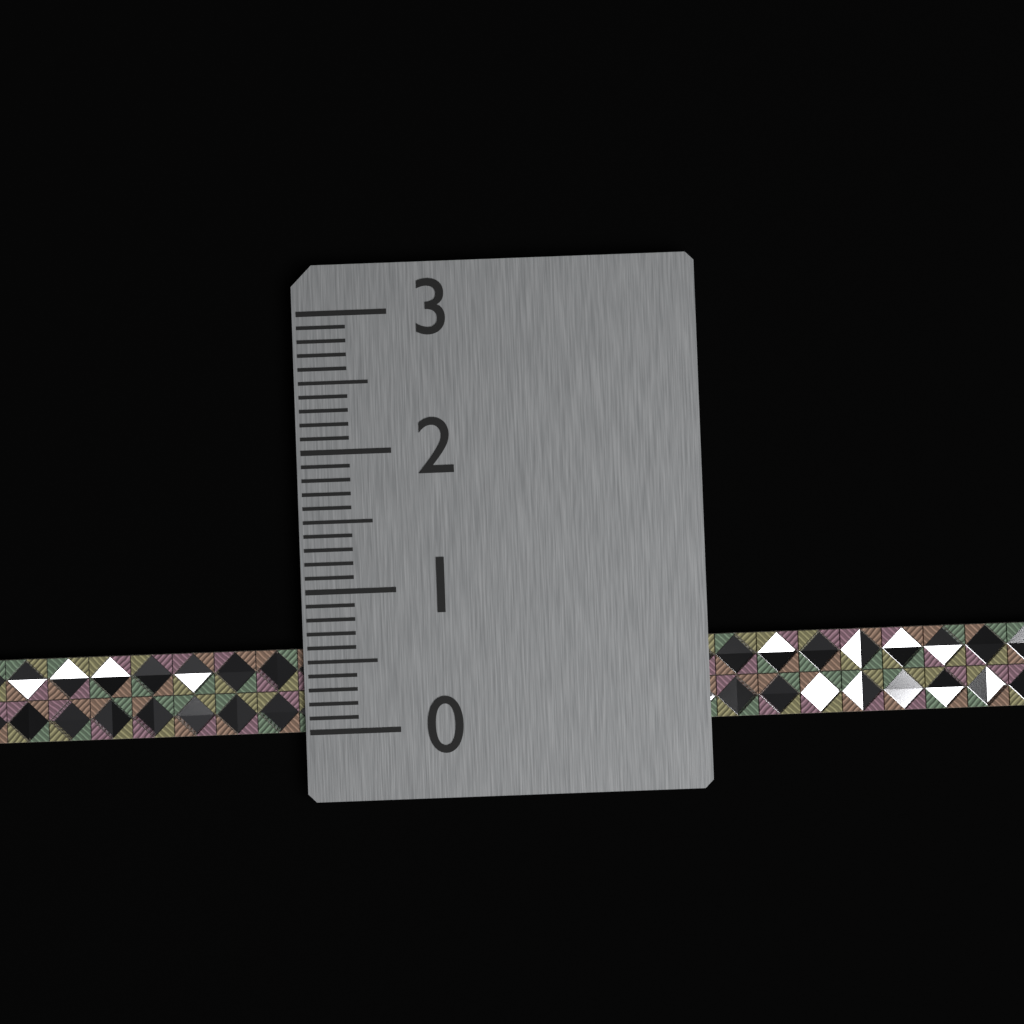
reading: 0.6 (no unit)
